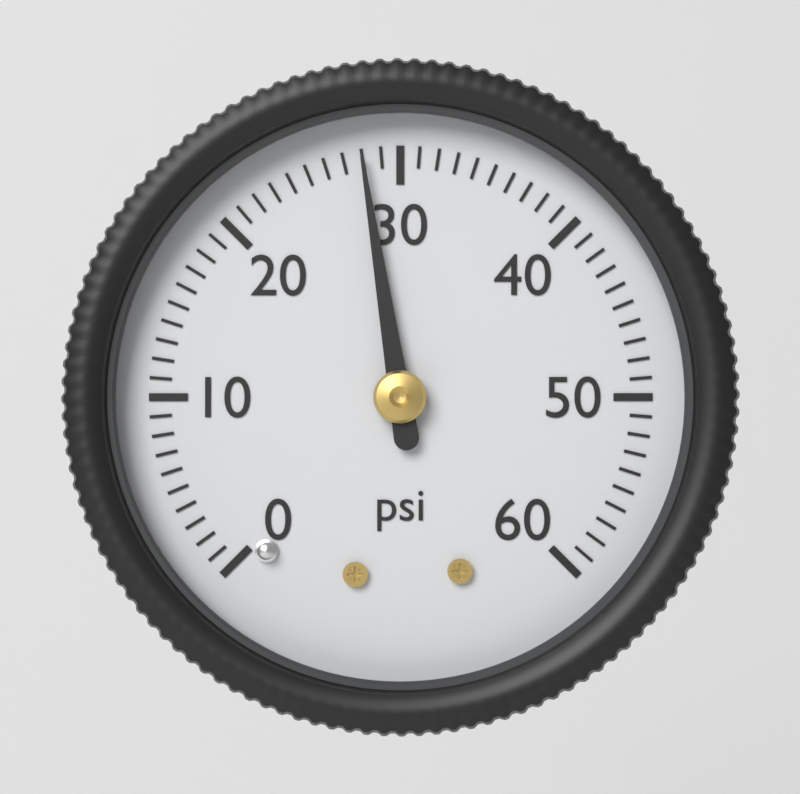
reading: 28 psi
